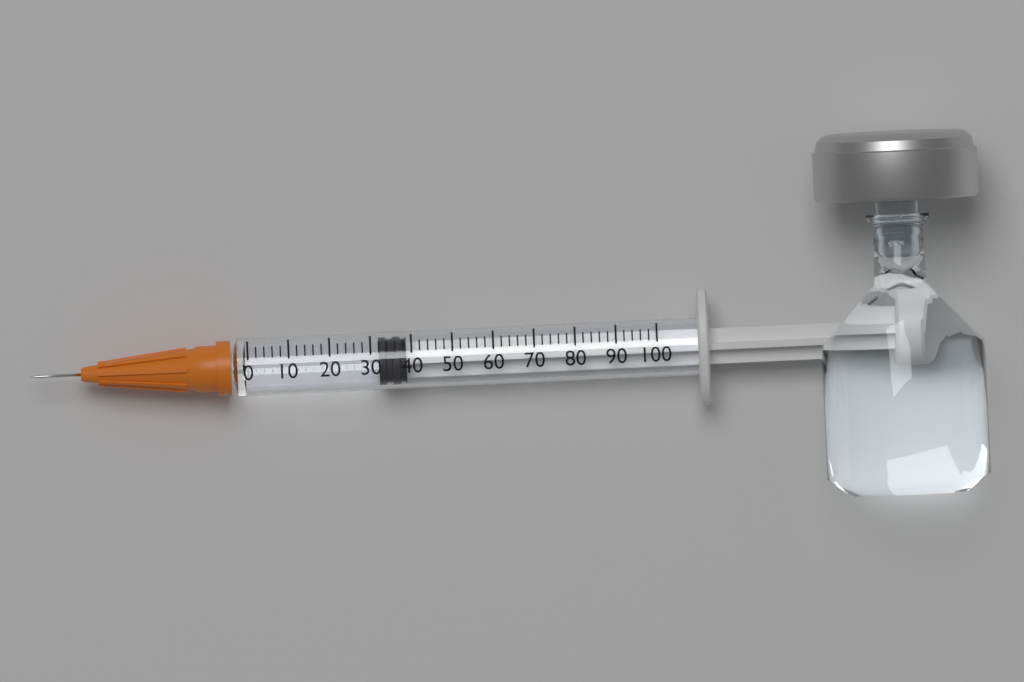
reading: 32 (no unit)
